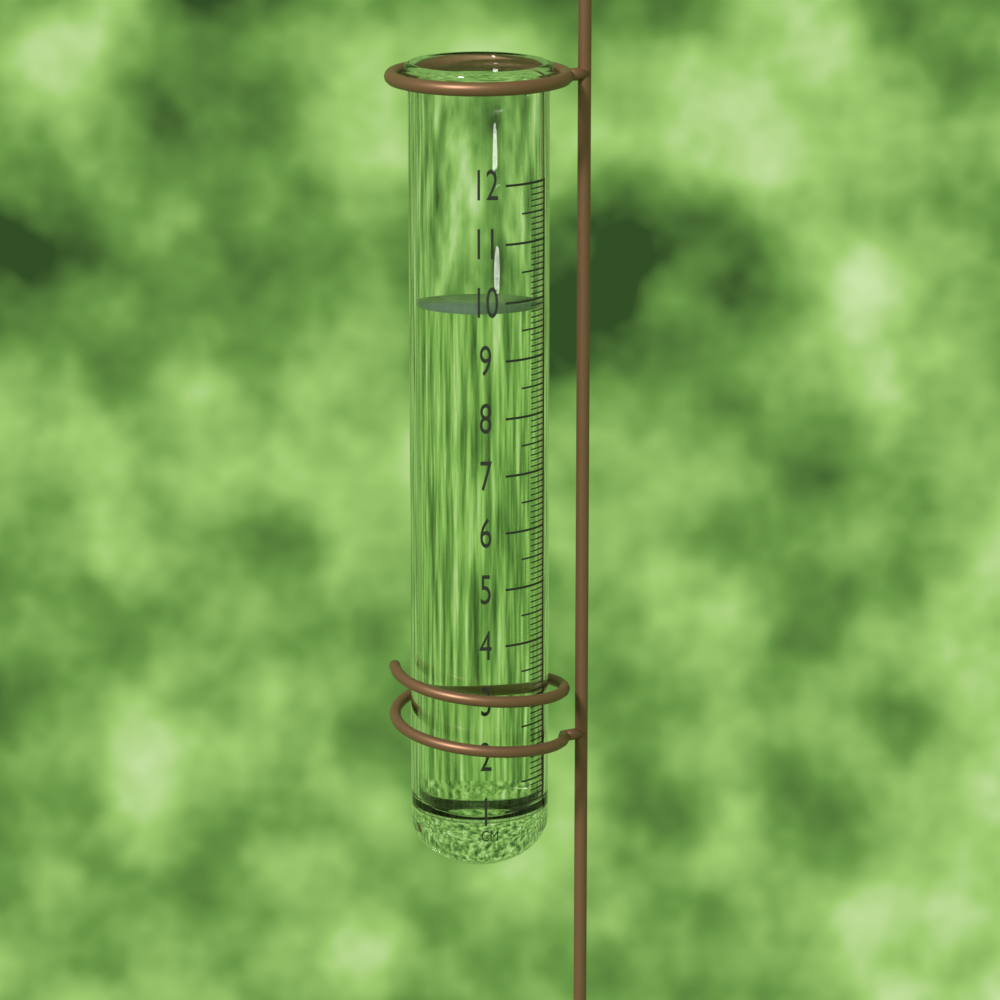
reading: 9.9 cm
